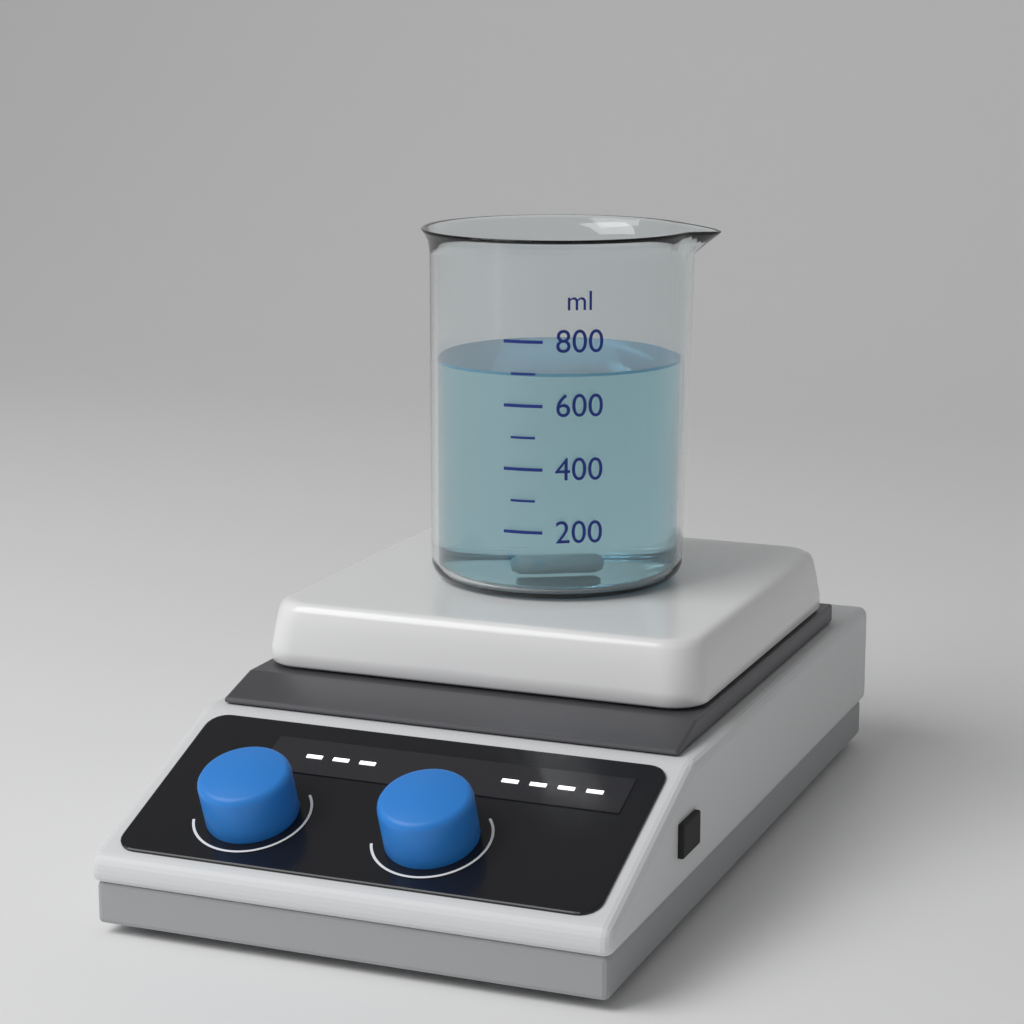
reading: 700 ml
